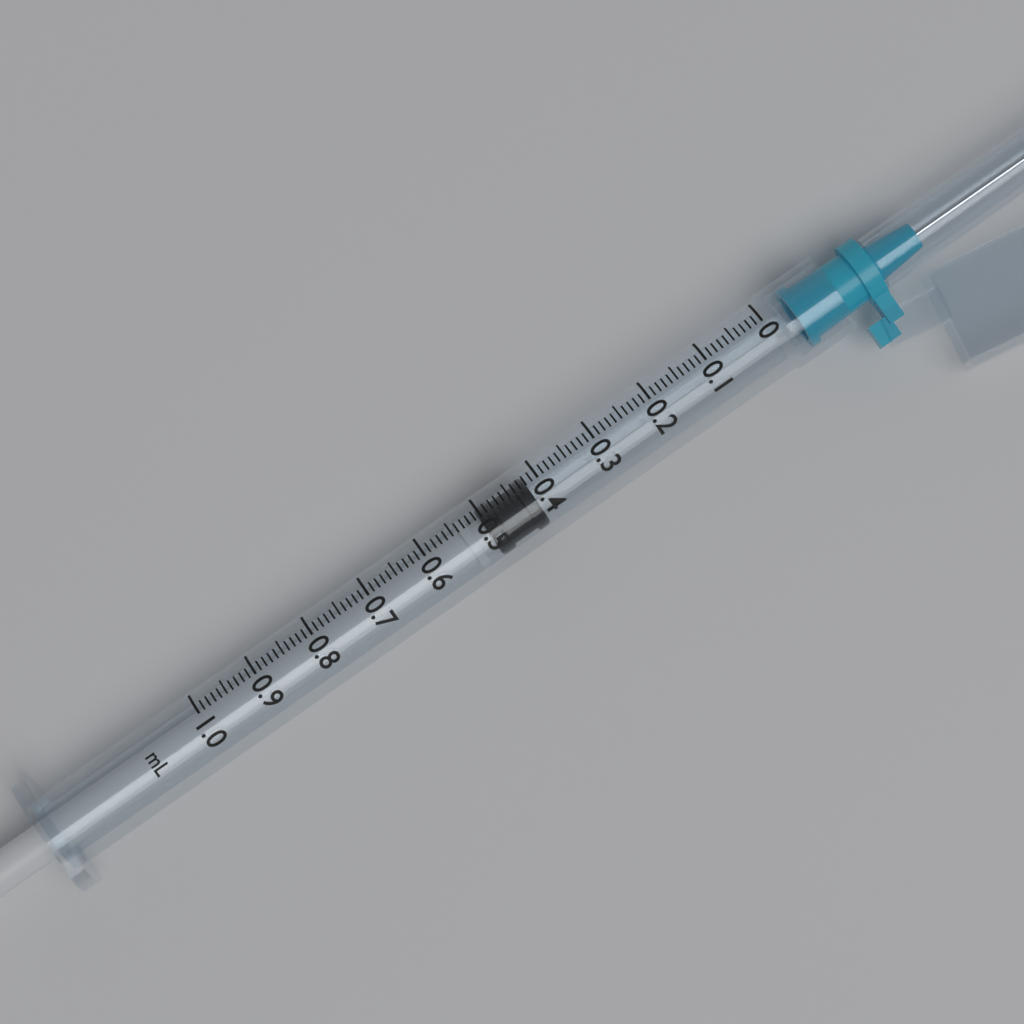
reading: 0.42 ml
